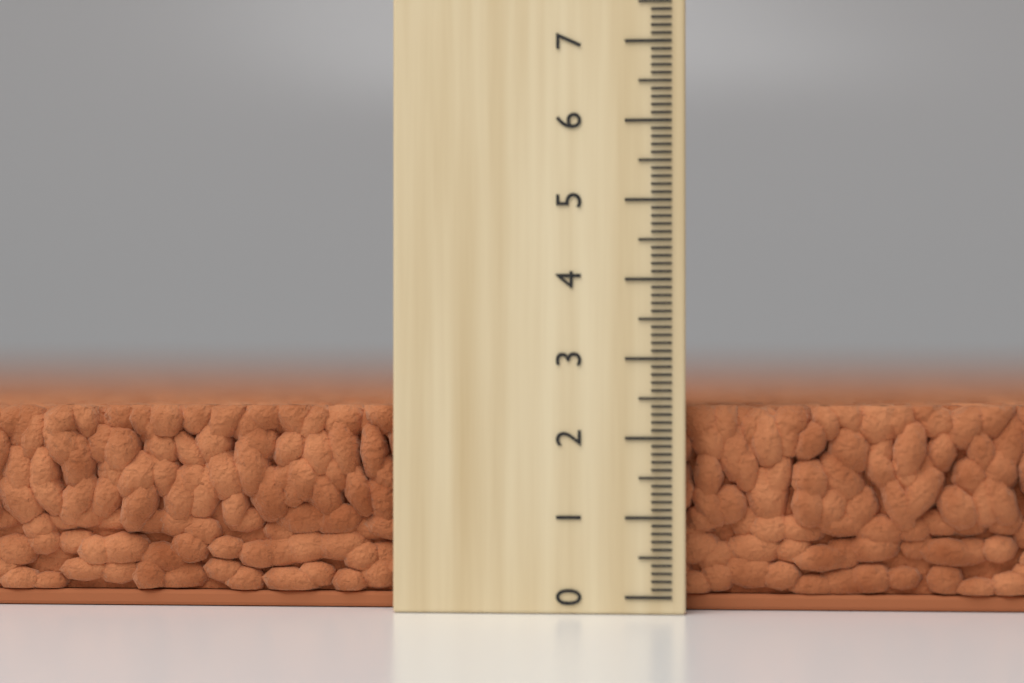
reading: 2.4 (no unit)
